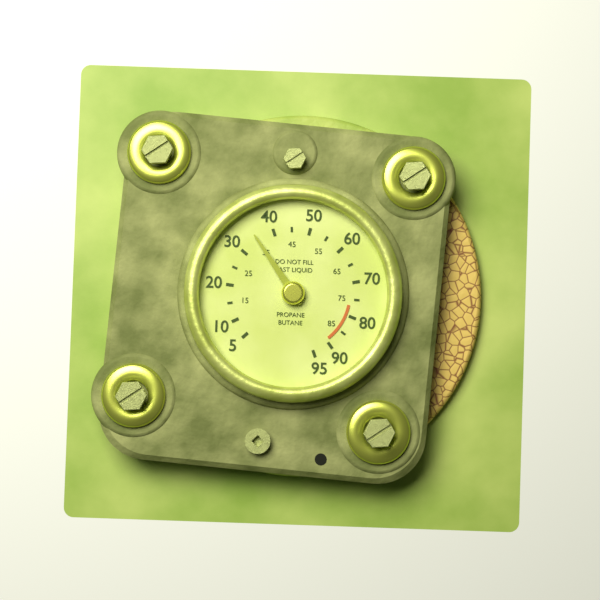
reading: 35 (no unit)
